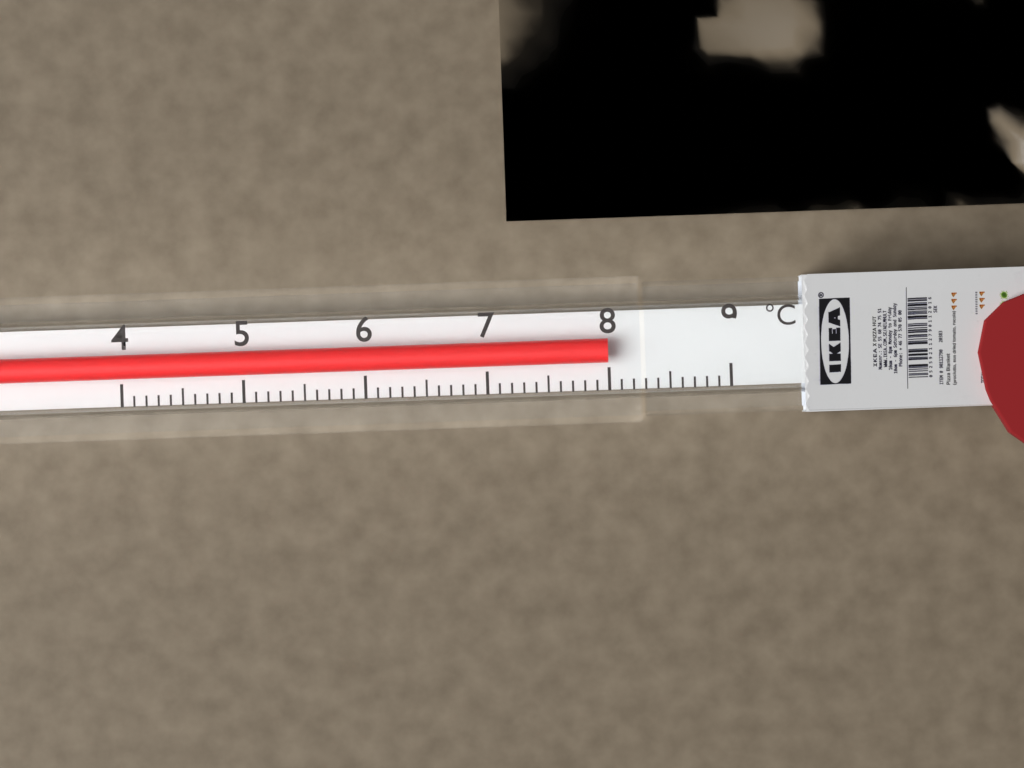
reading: 8.0 °C
